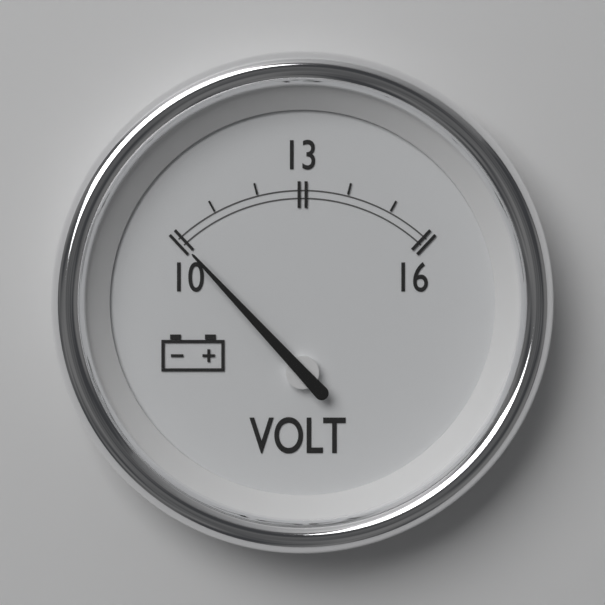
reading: 10 V
